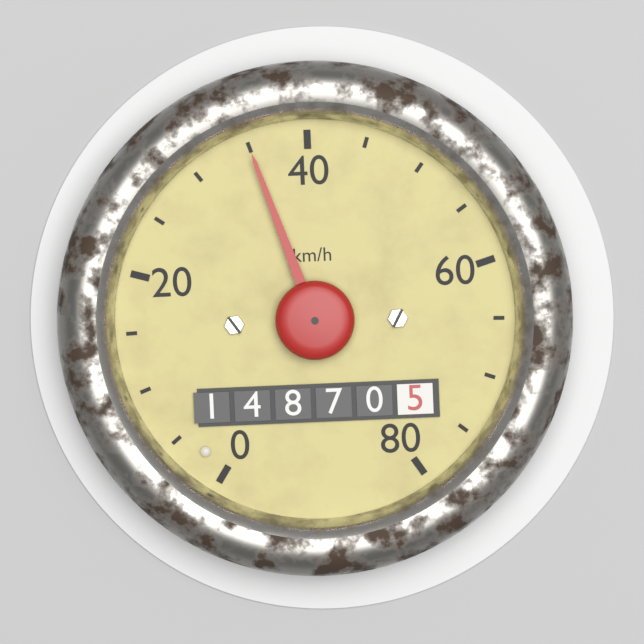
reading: 35 km/h
